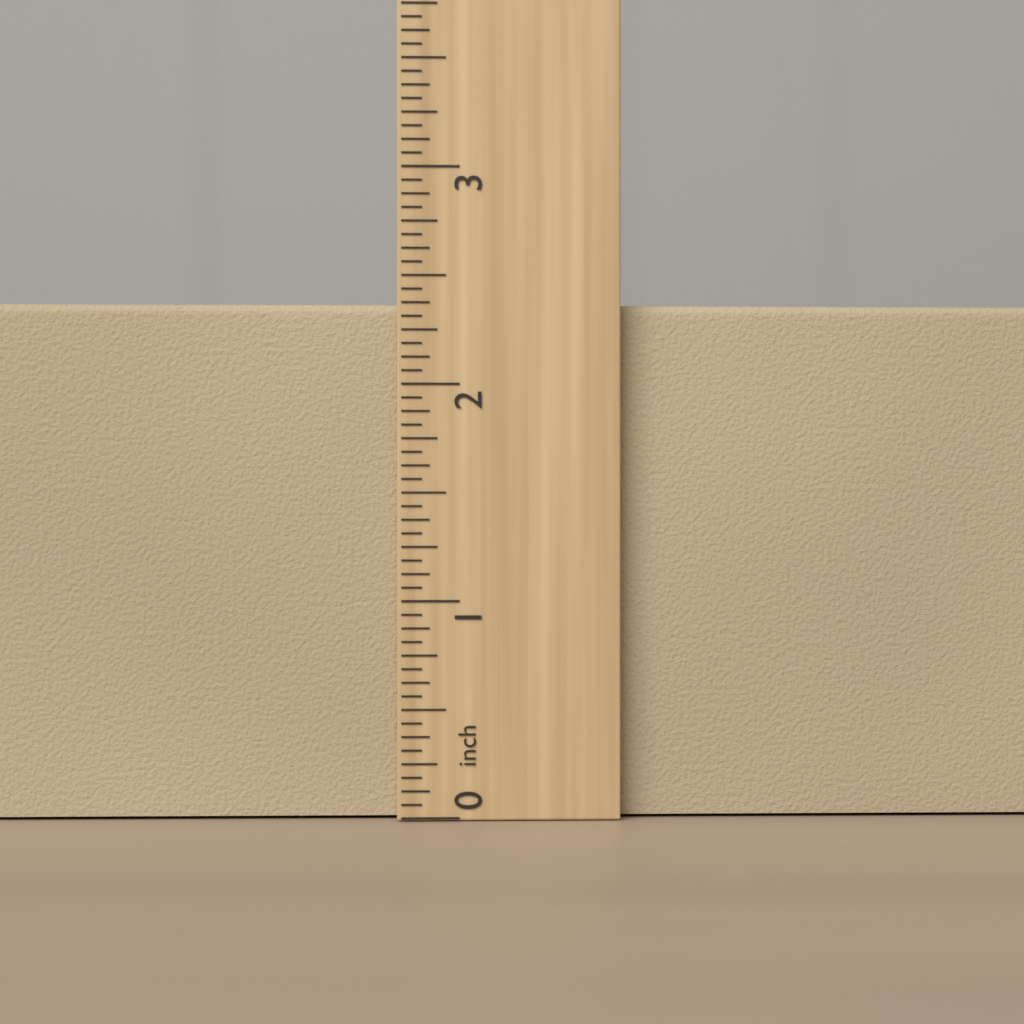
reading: 2.3750 inch
